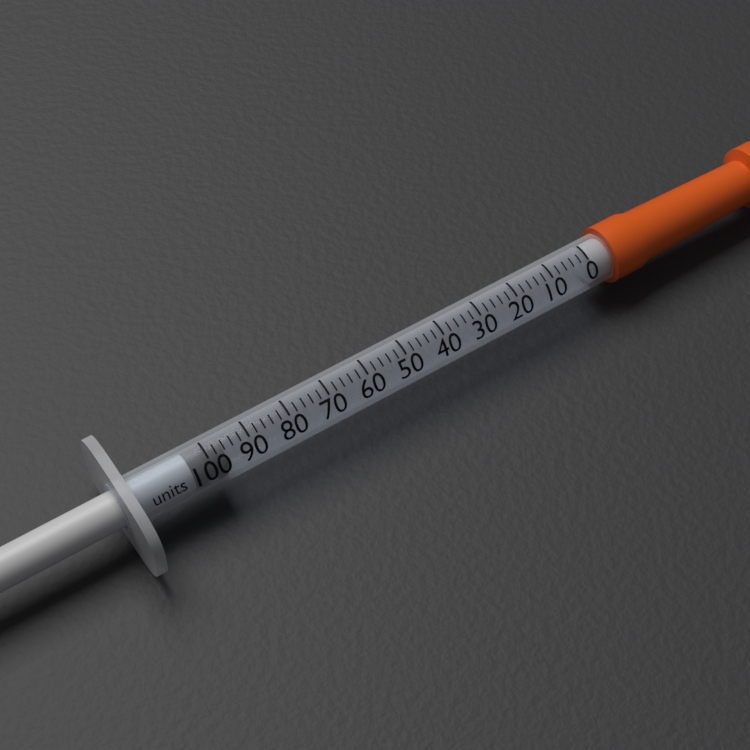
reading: 96 units
